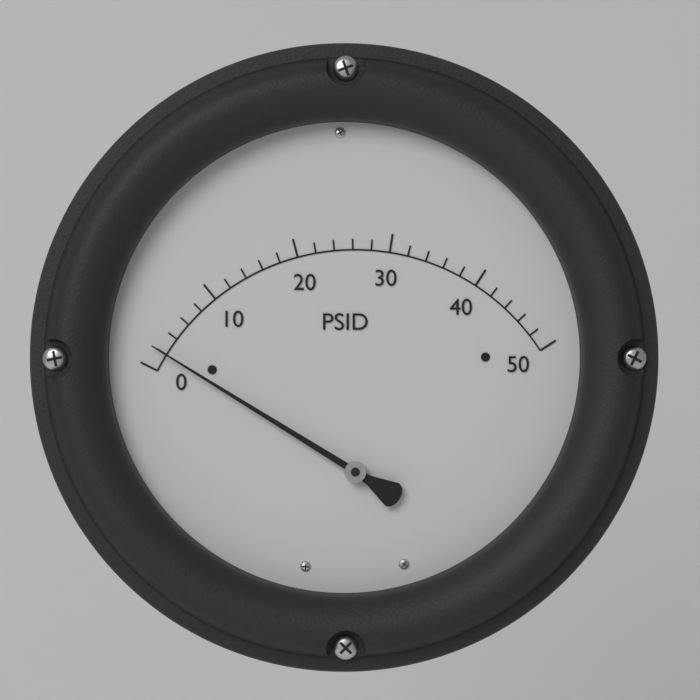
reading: 2 PSID
